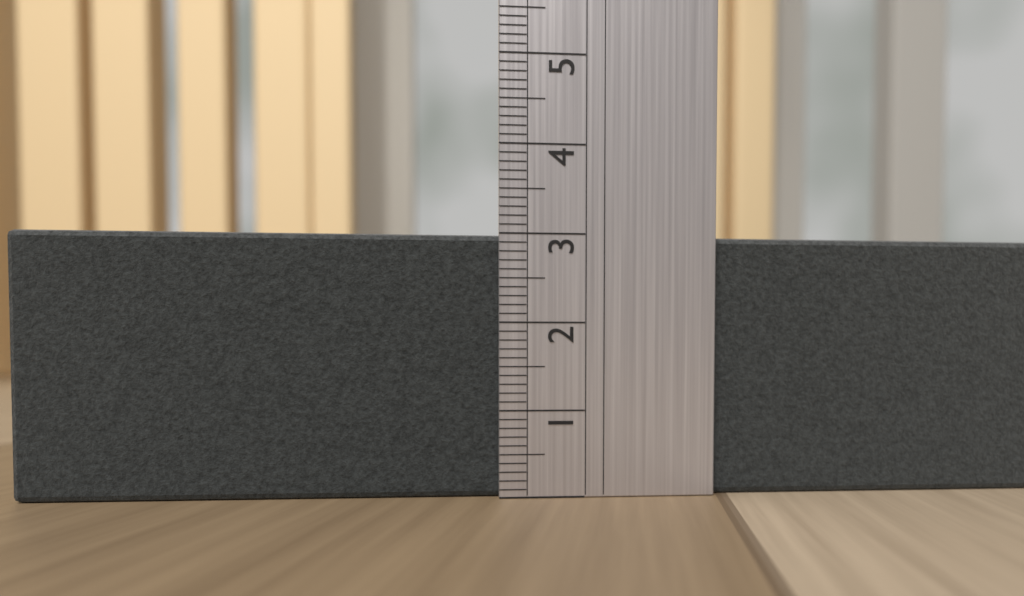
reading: 3.0 (no unit)
